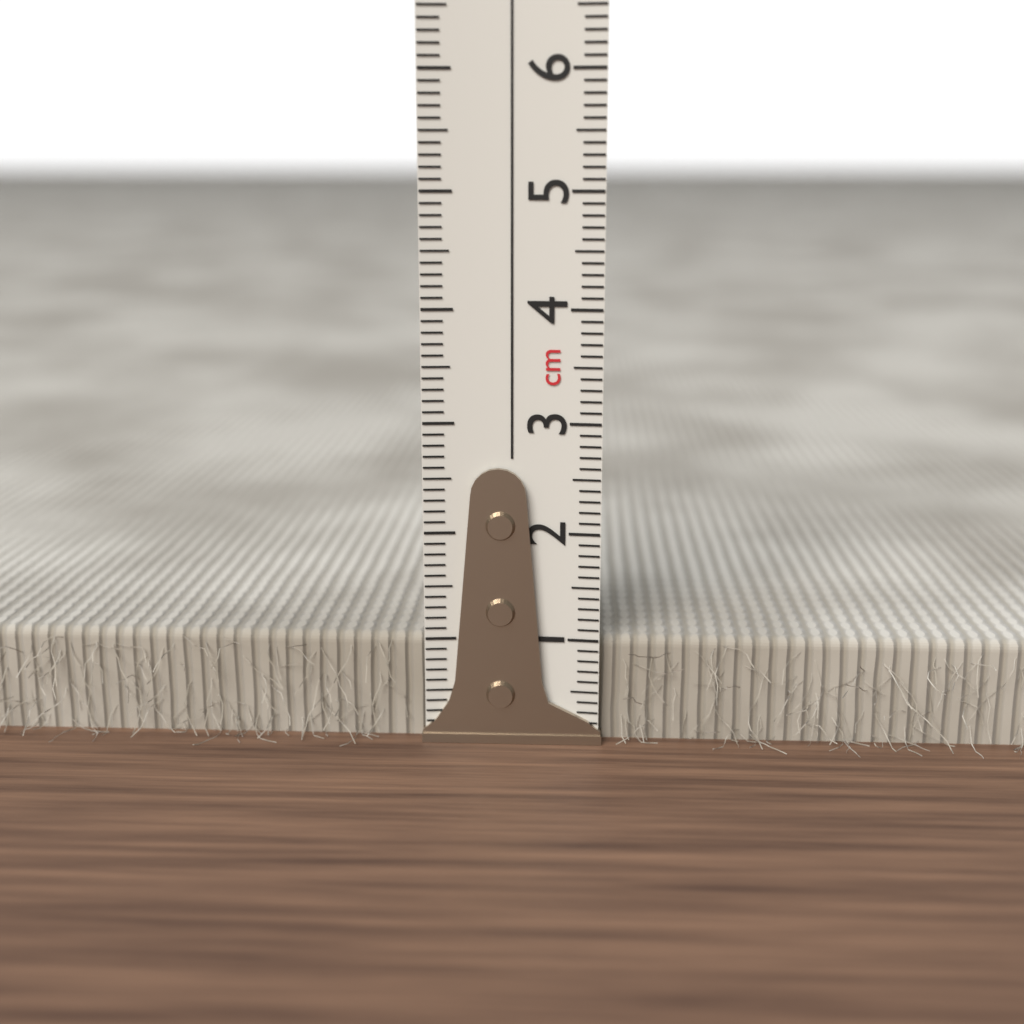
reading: 1.0 cm
